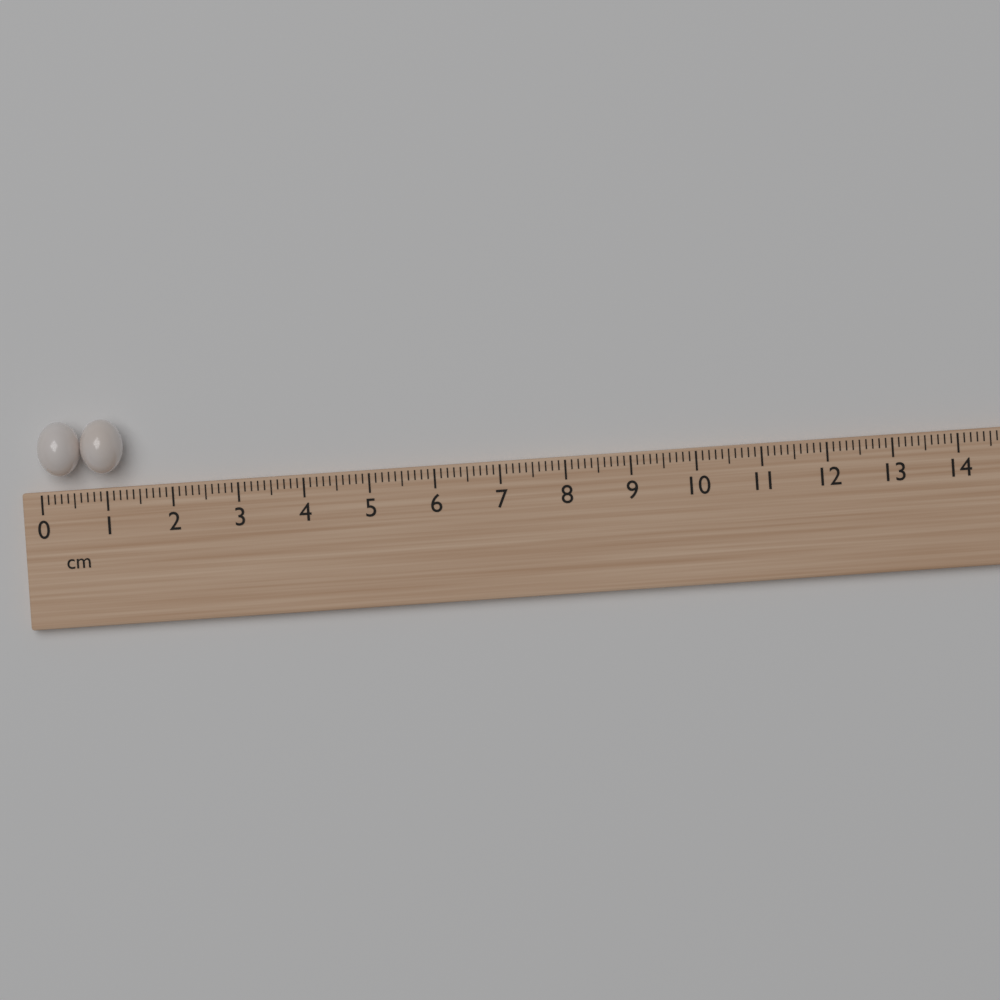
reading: 1.3 cm
